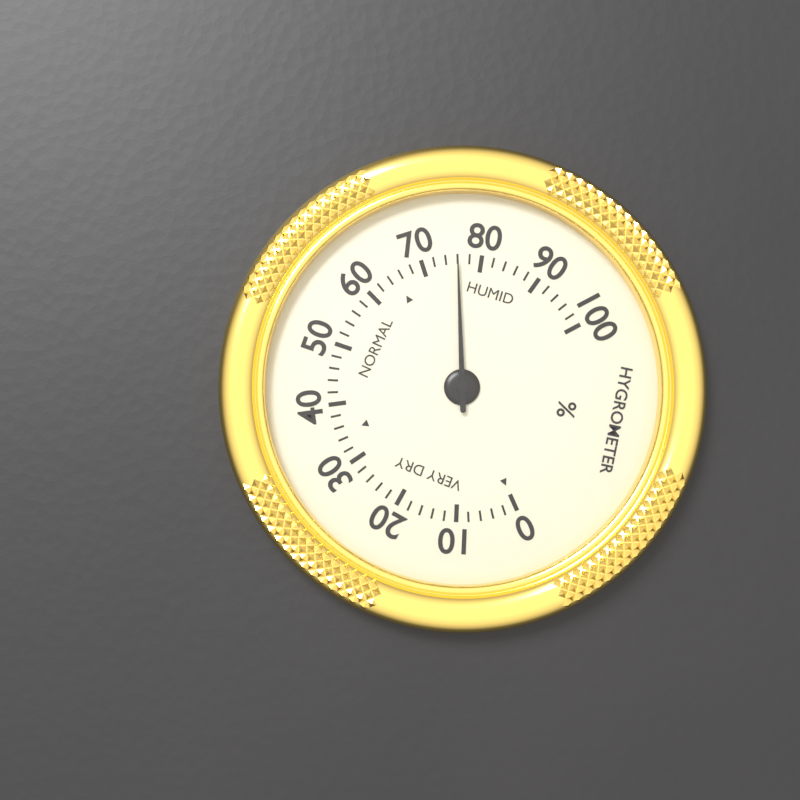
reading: 76 %
